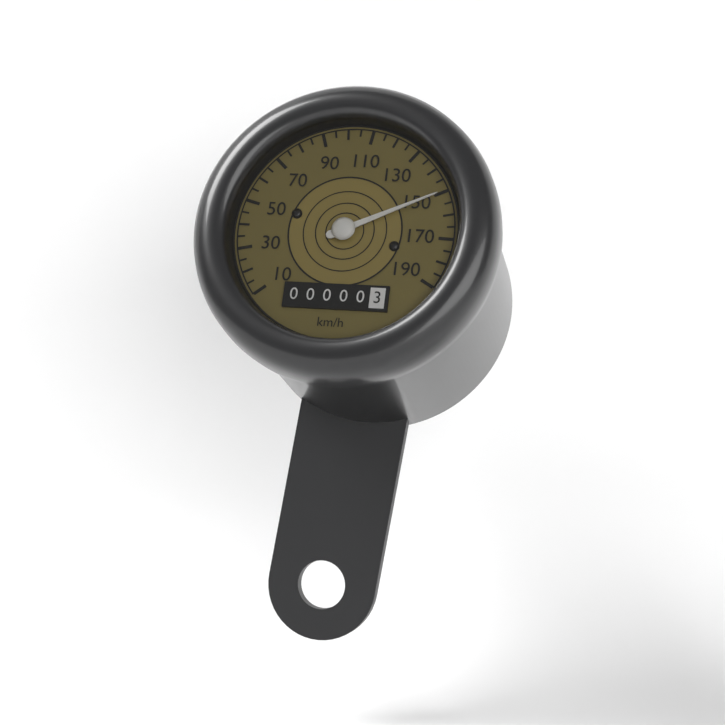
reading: 150 km/h
